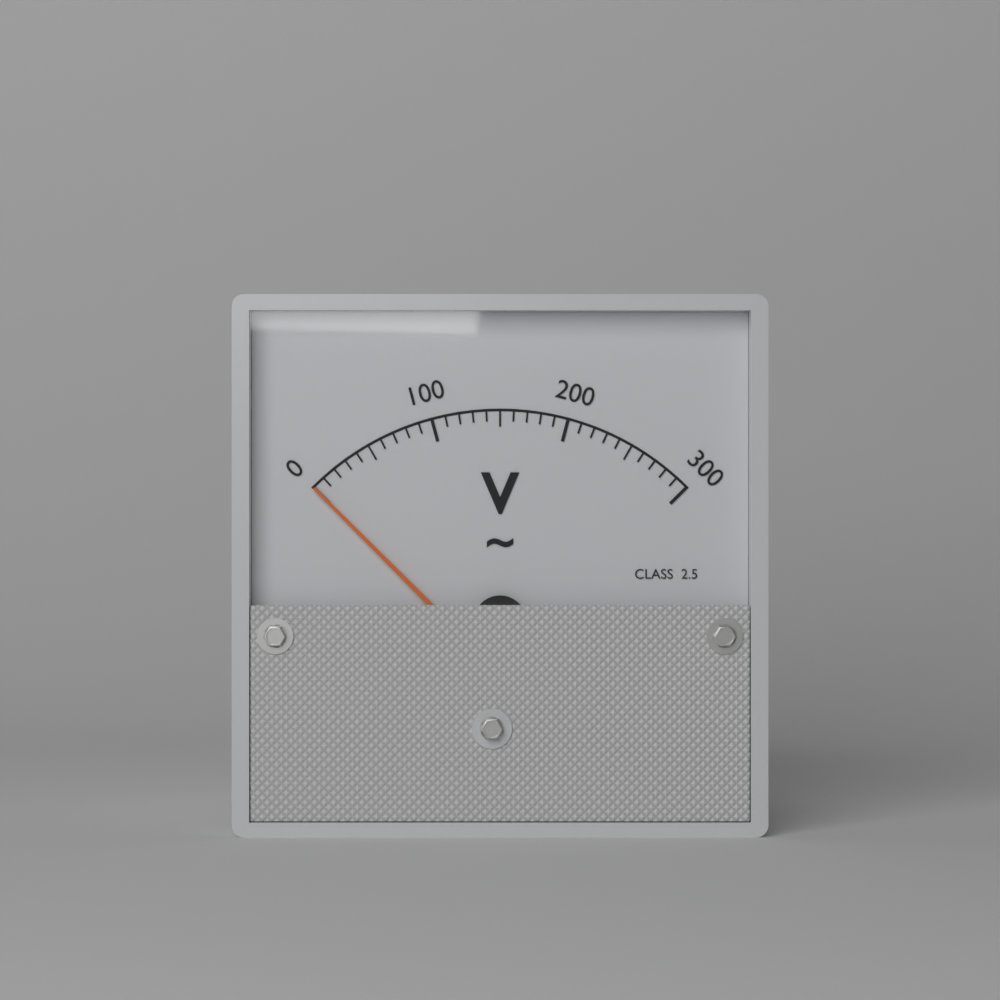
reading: 0 V
